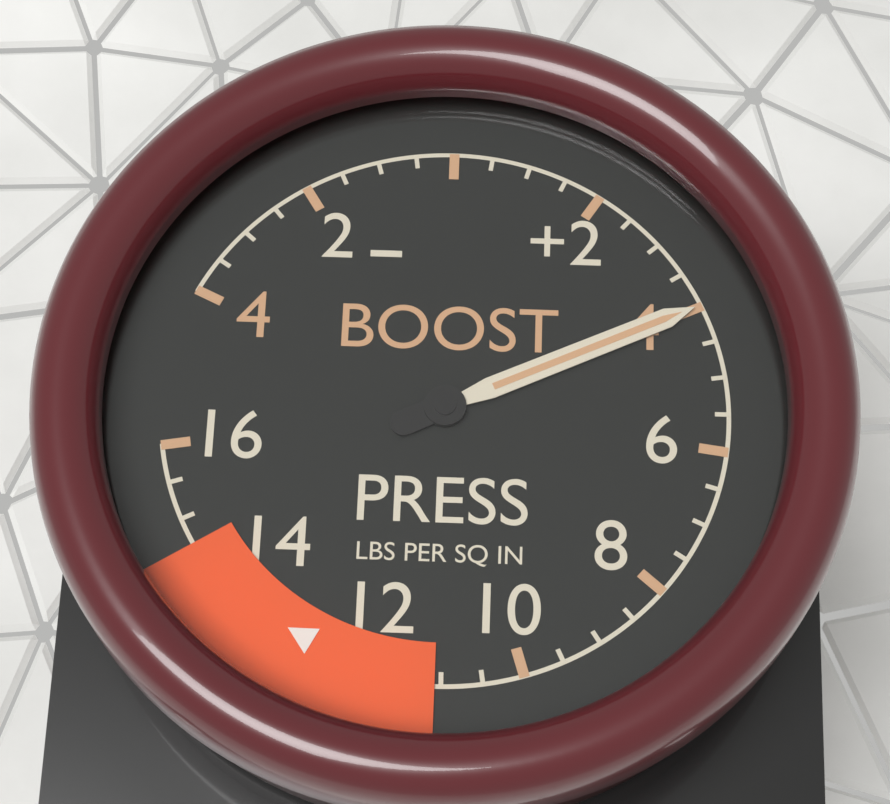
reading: 4.0 psi
